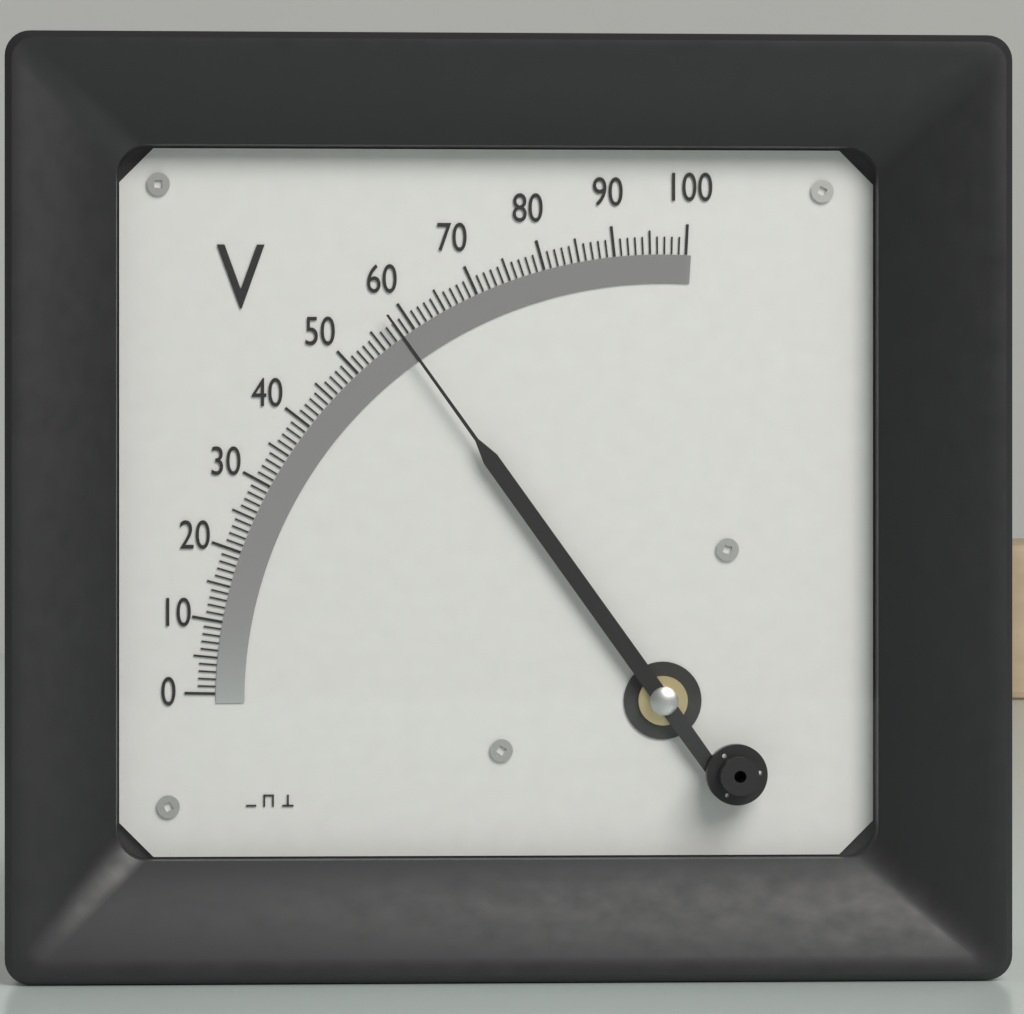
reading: 58 V
